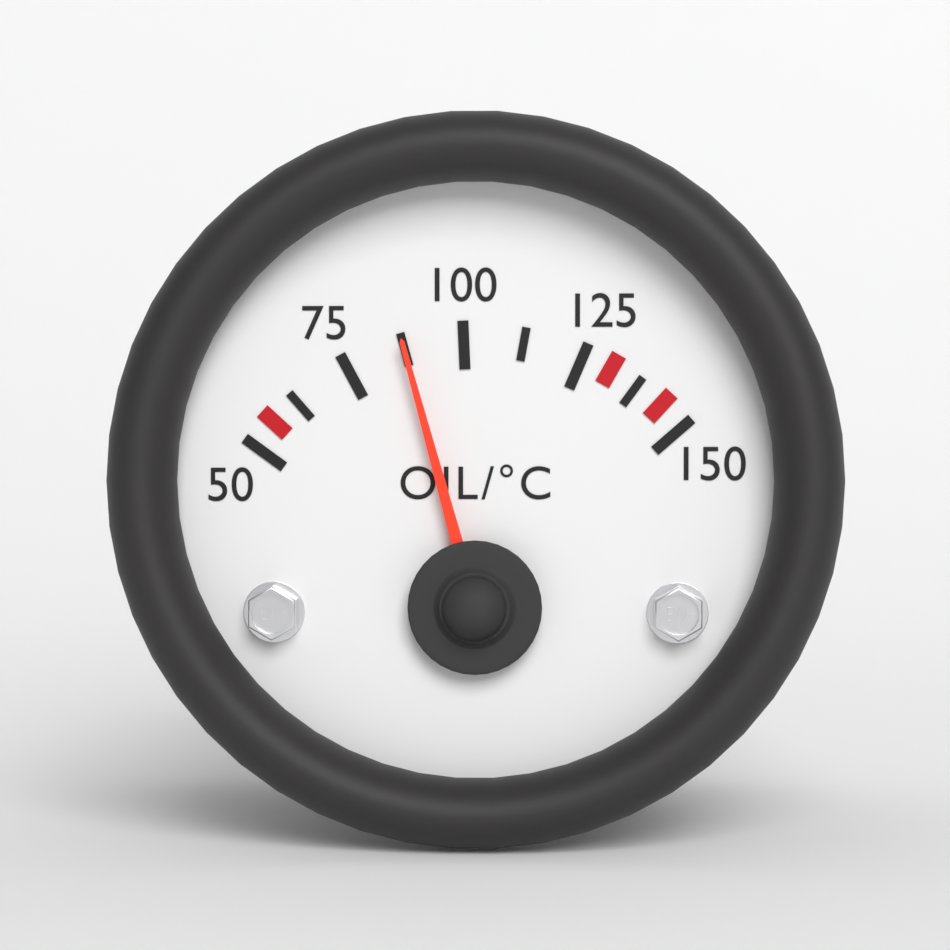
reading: 87.5 °C
